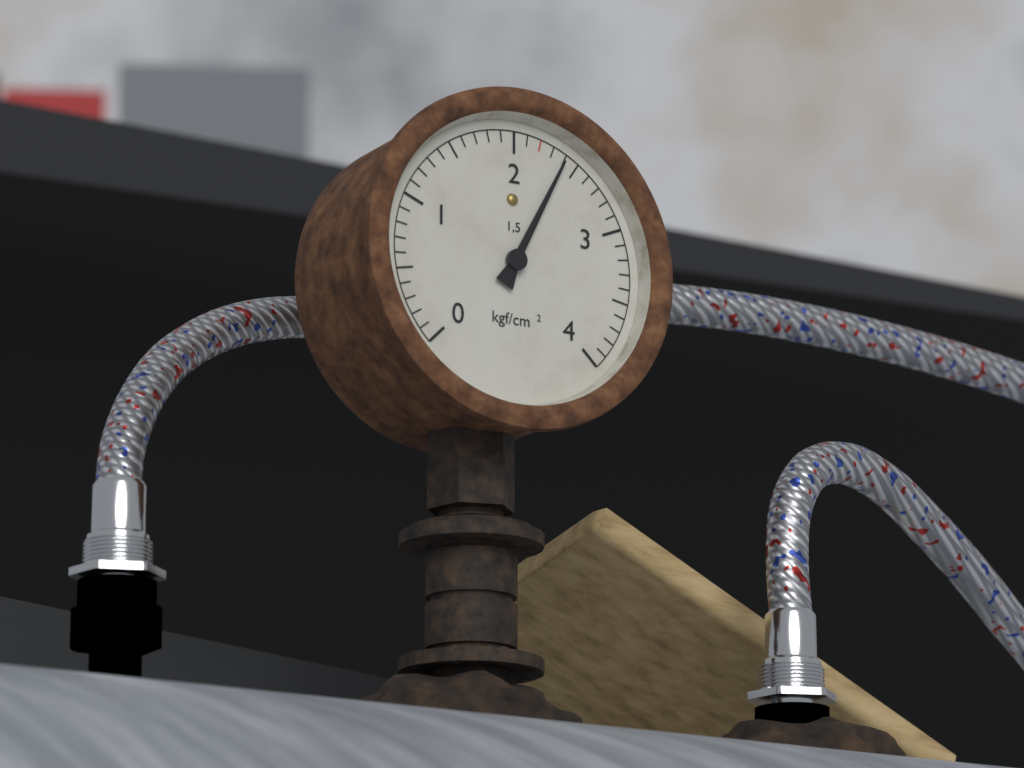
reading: 2.4 kgf/cm²
